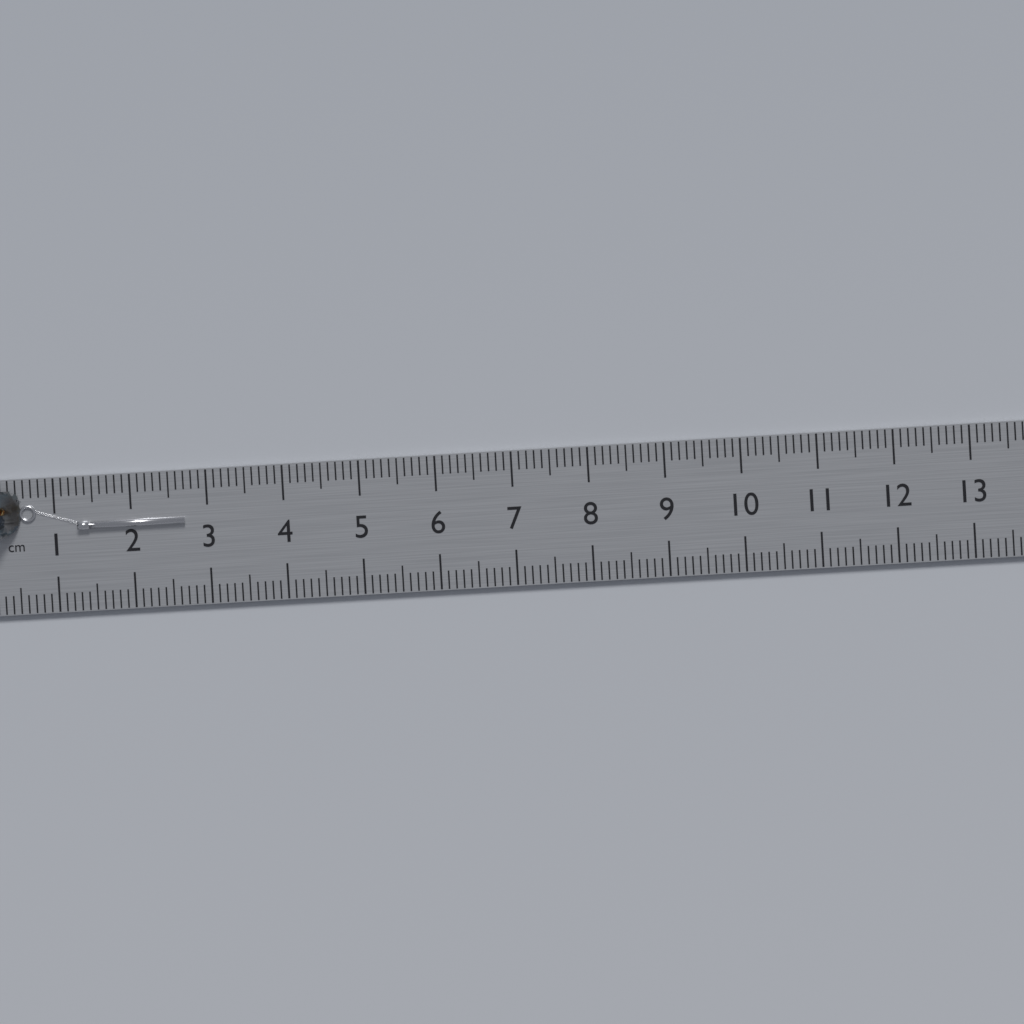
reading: 2.7 cm
